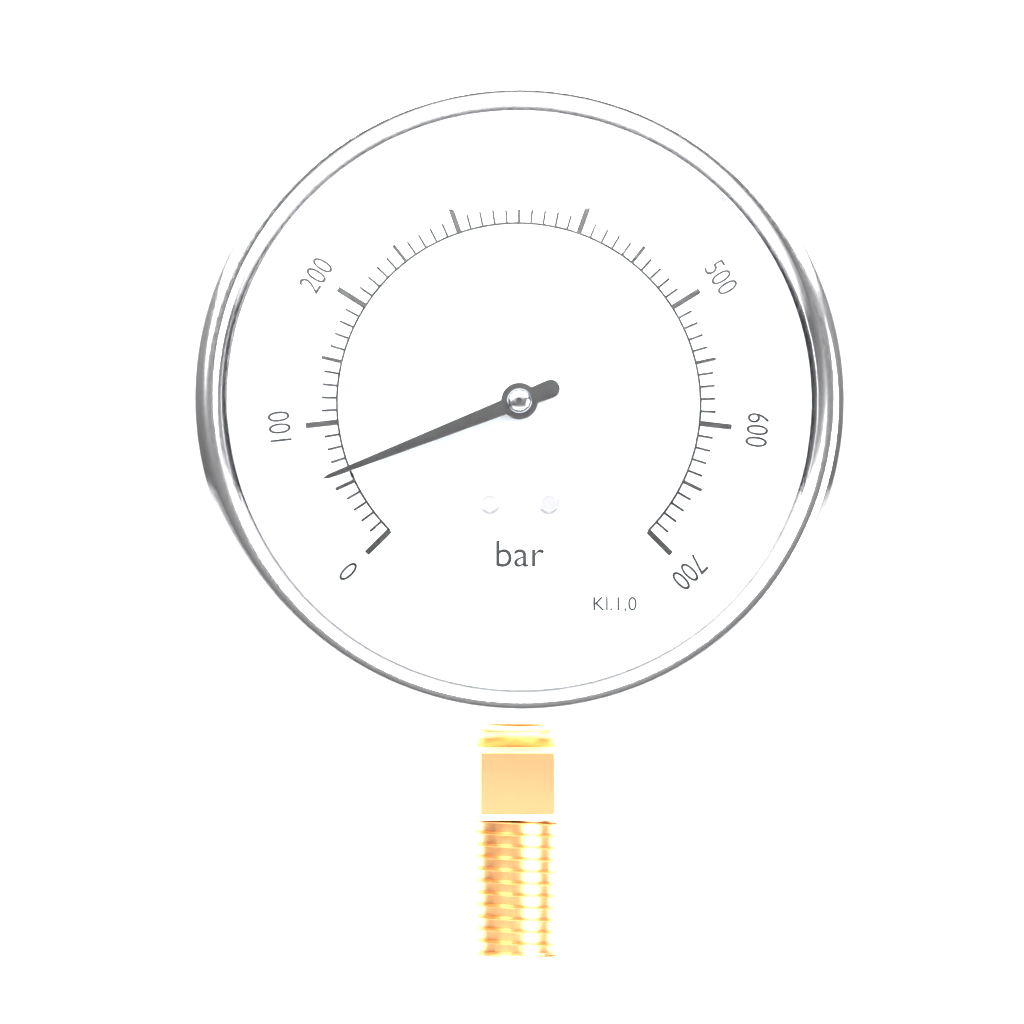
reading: 60 bar
